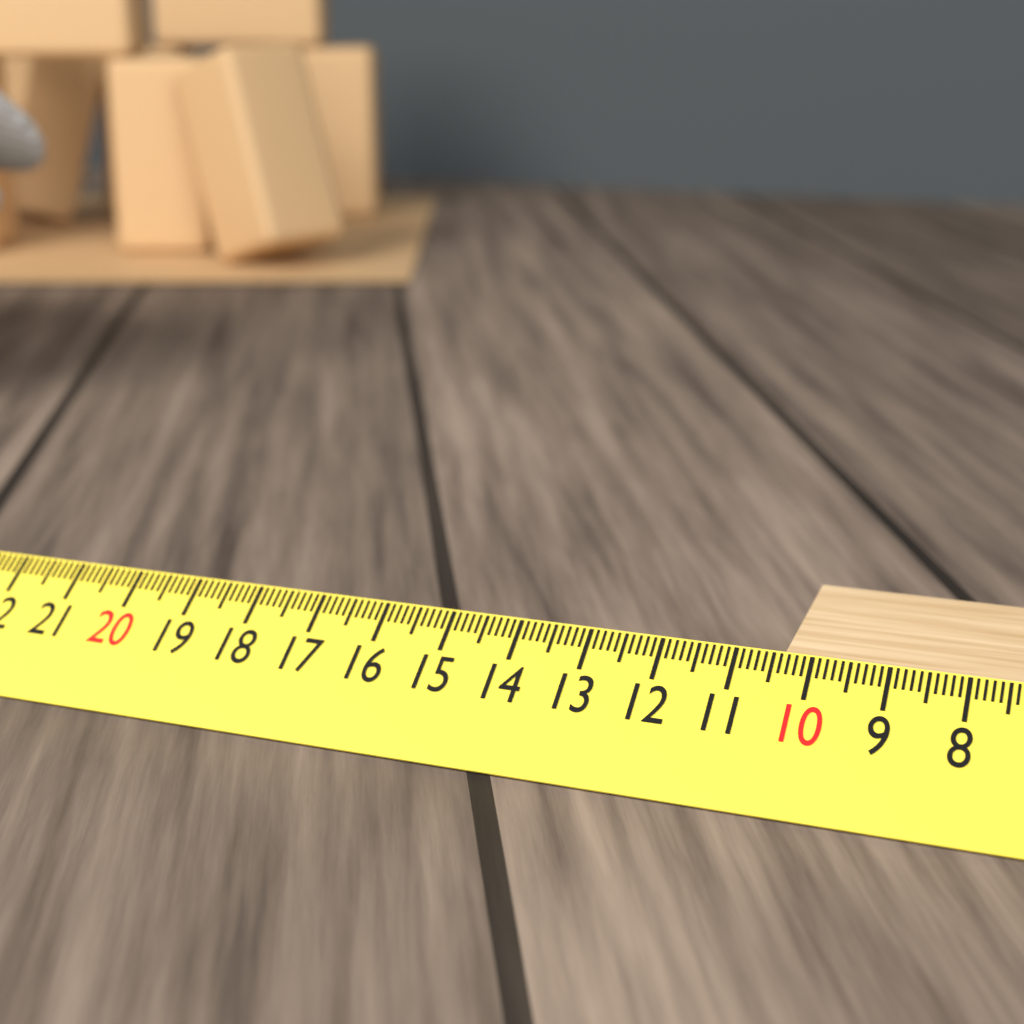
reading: 10.4 cm
